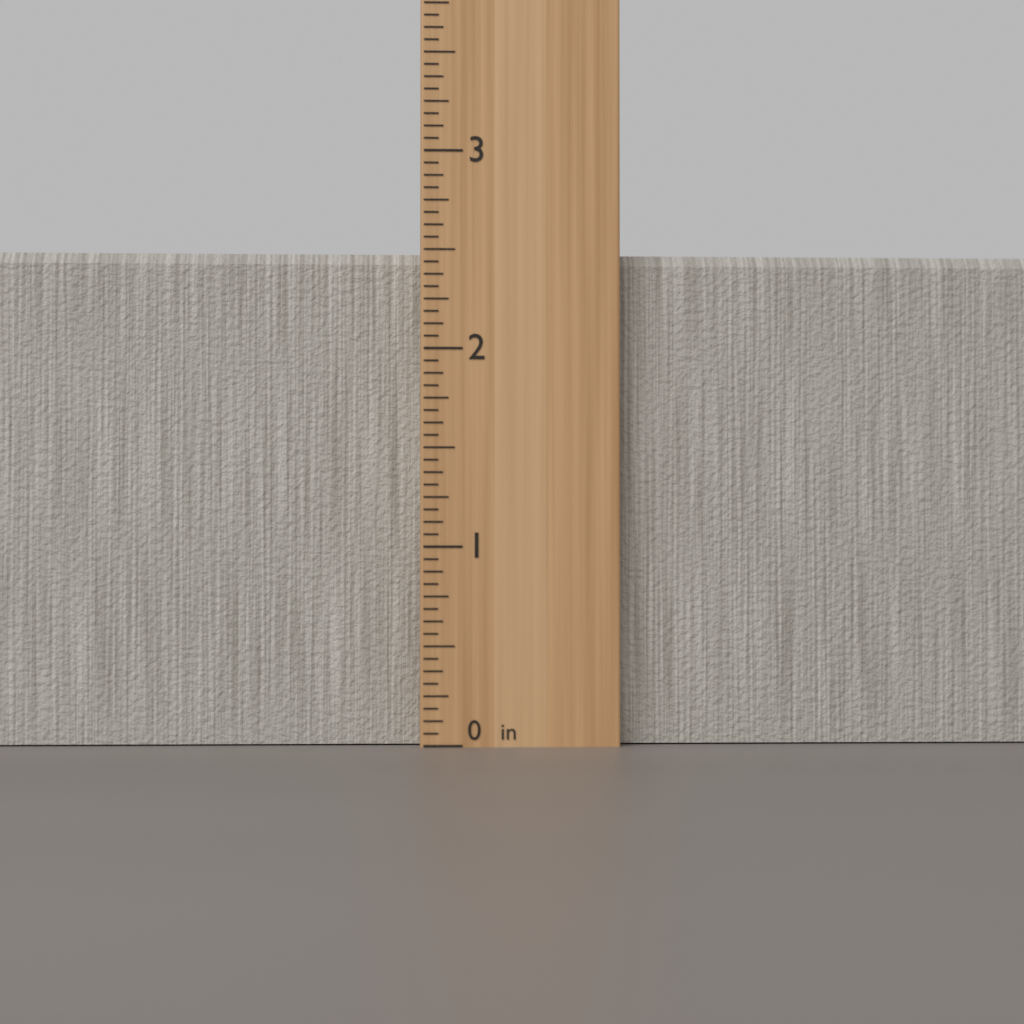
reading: 2.5000 in
